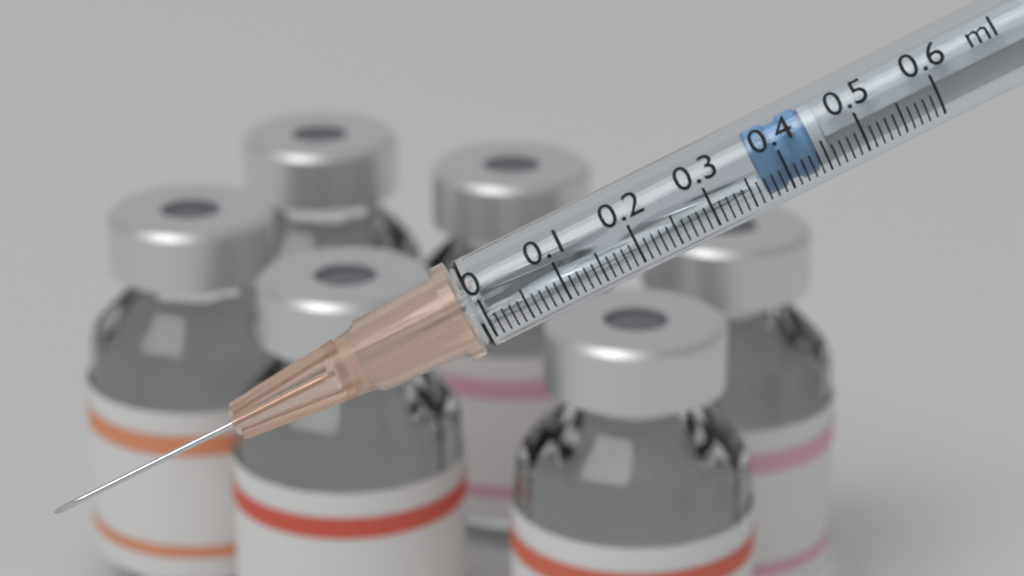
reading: 0.37 ml
